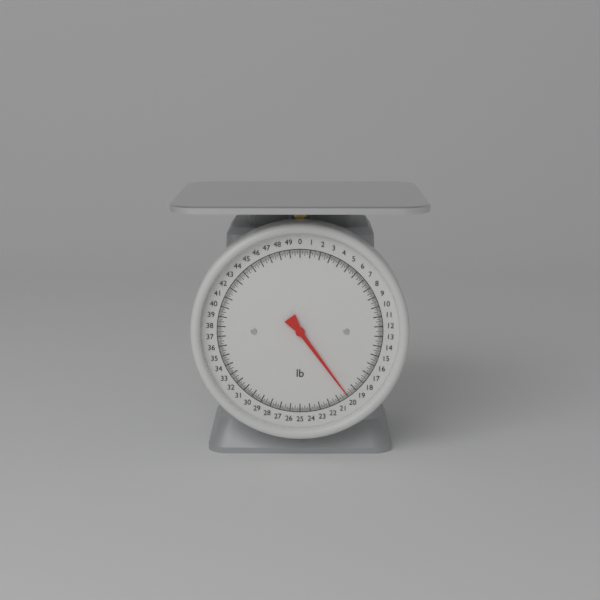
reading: 20.000 lb
